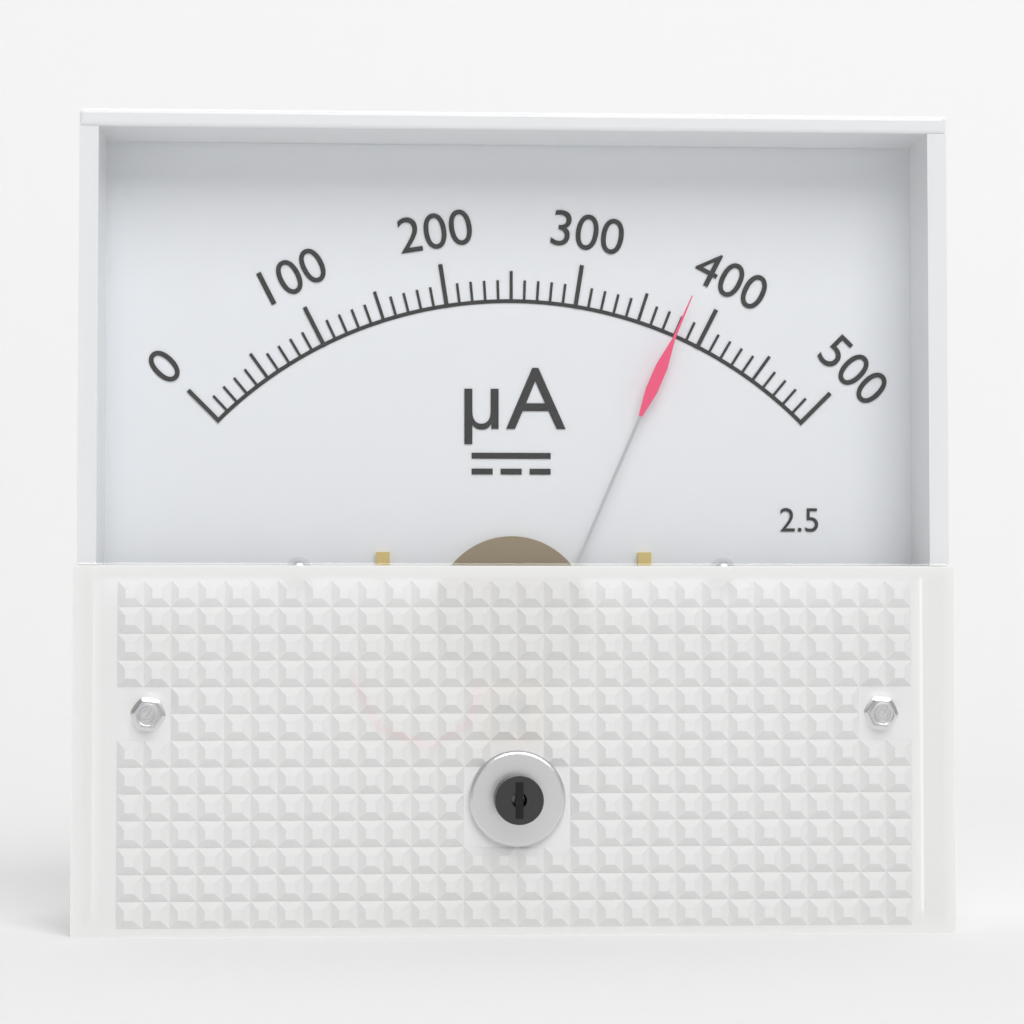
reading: 380 µA
